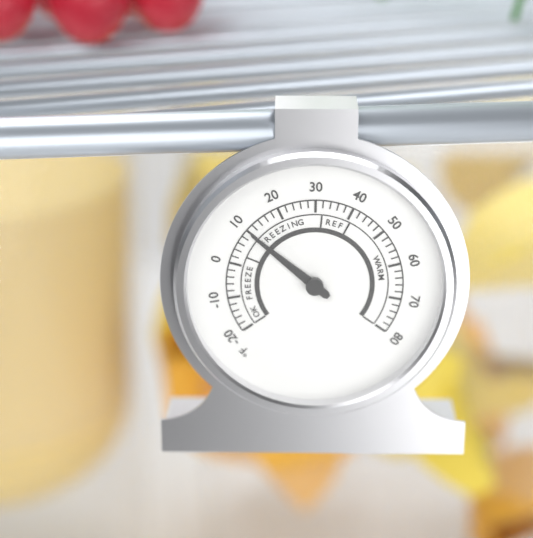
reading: 10 °F
